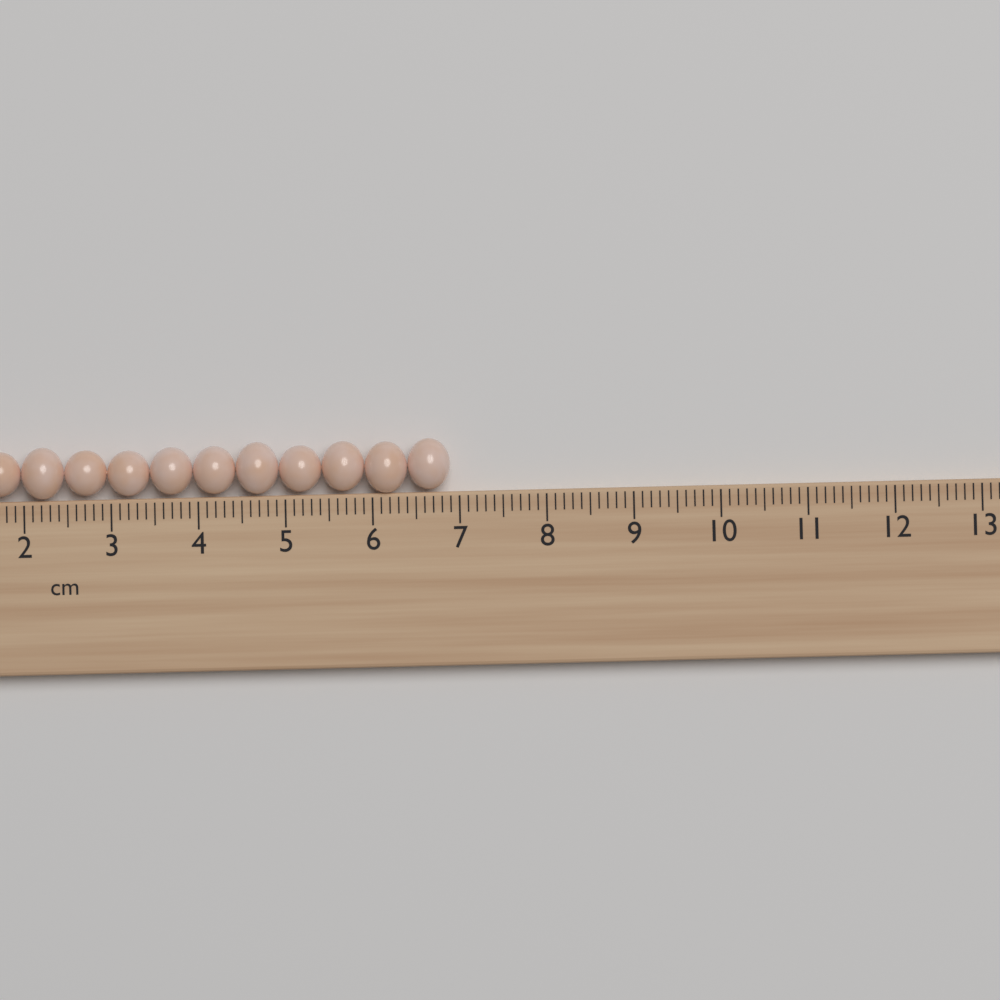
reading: 6.9 cm
